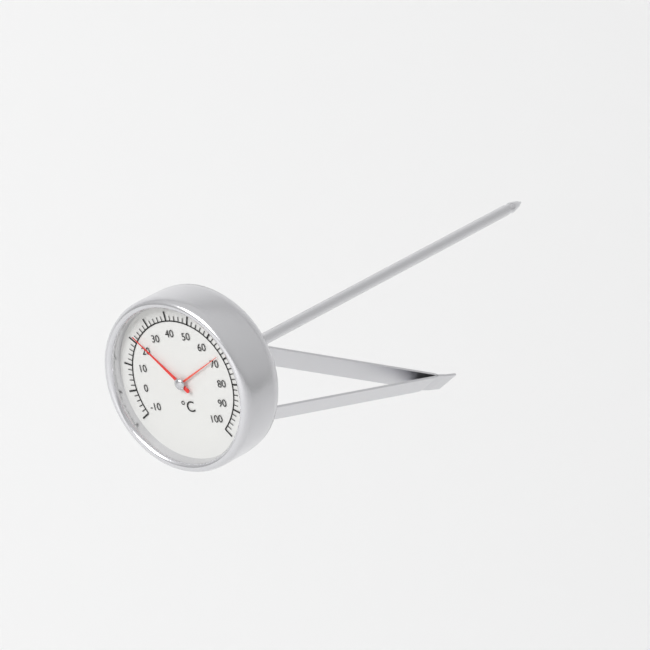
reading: 22 °C
